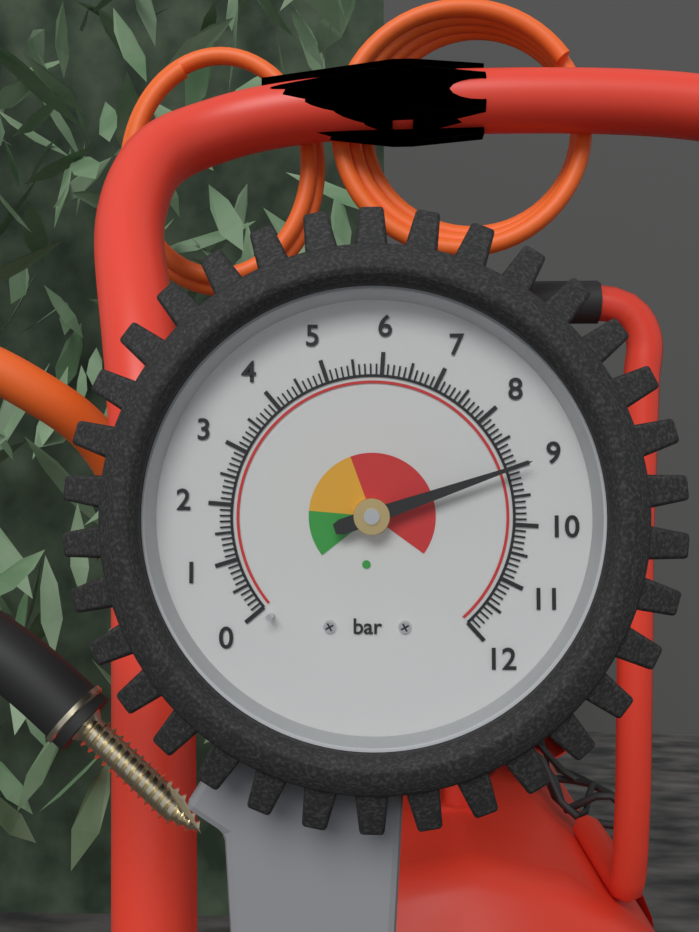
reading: 9.0 bar
